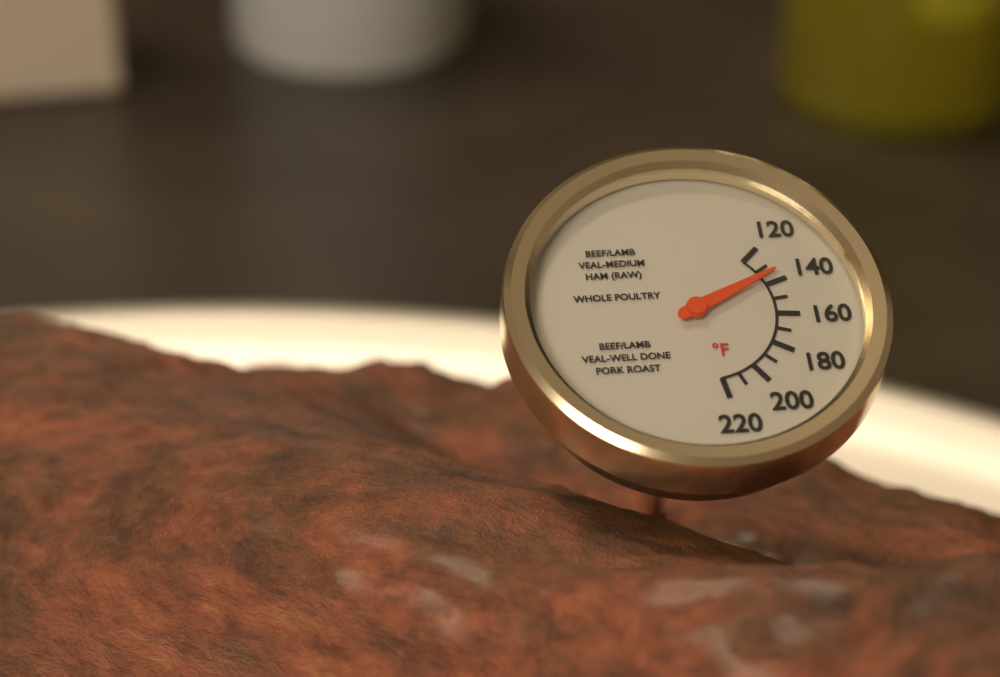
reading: 135 °F
